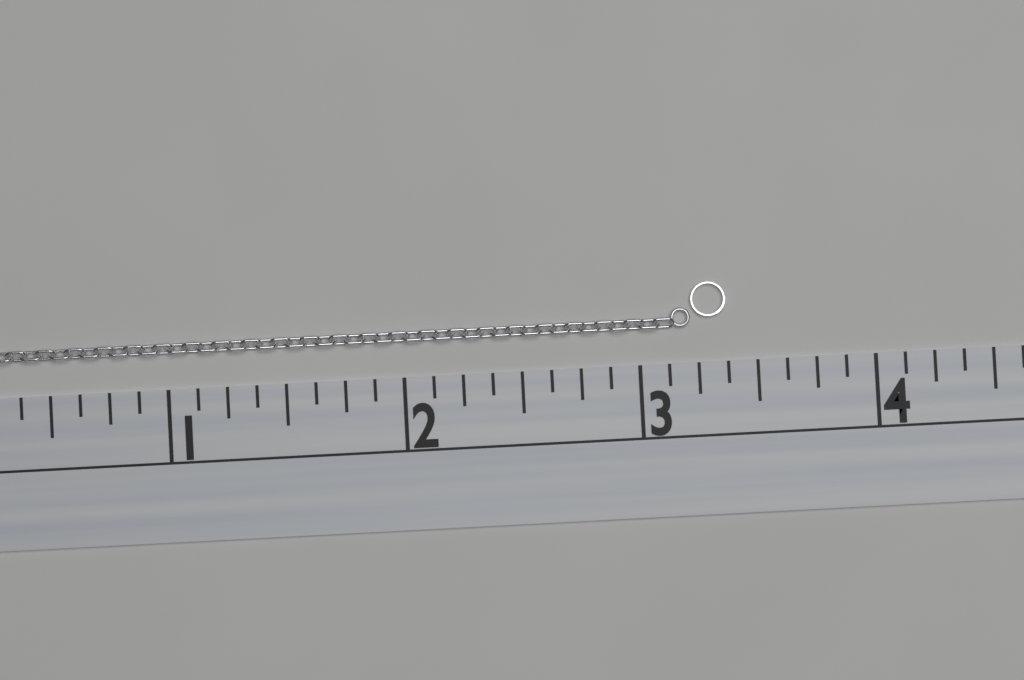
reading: 3.375 (no unit)
